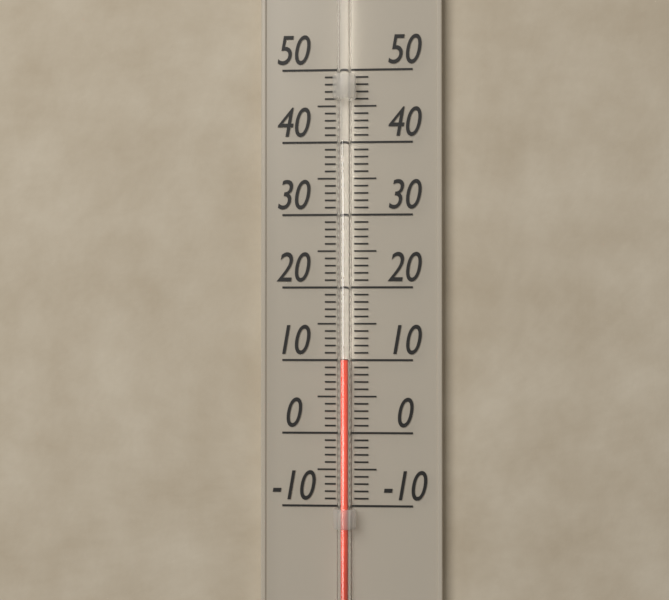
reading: 10 (no unit)
